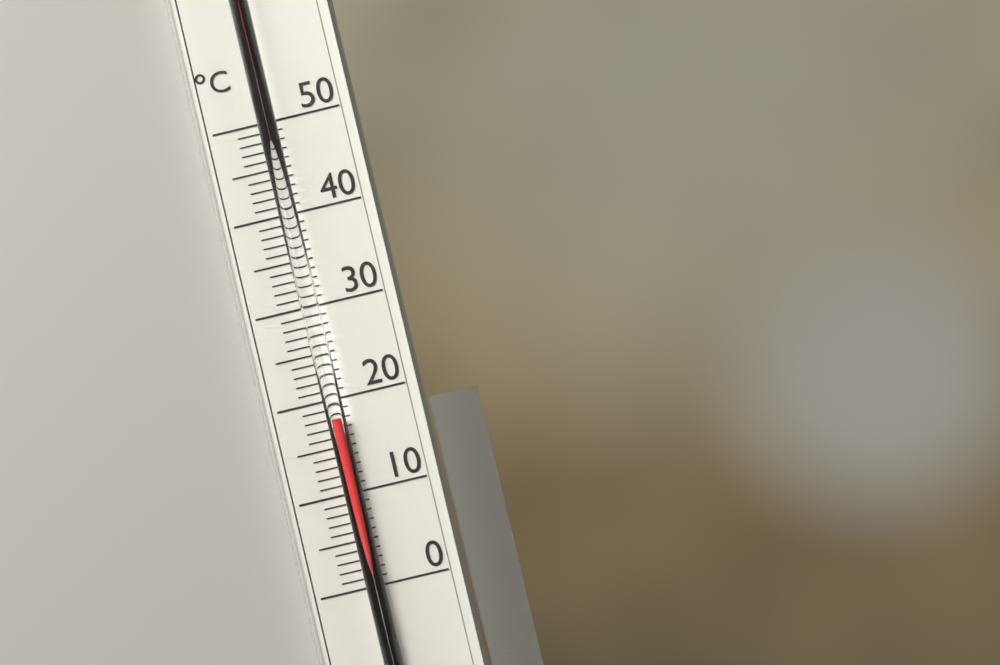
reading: 18 °C
